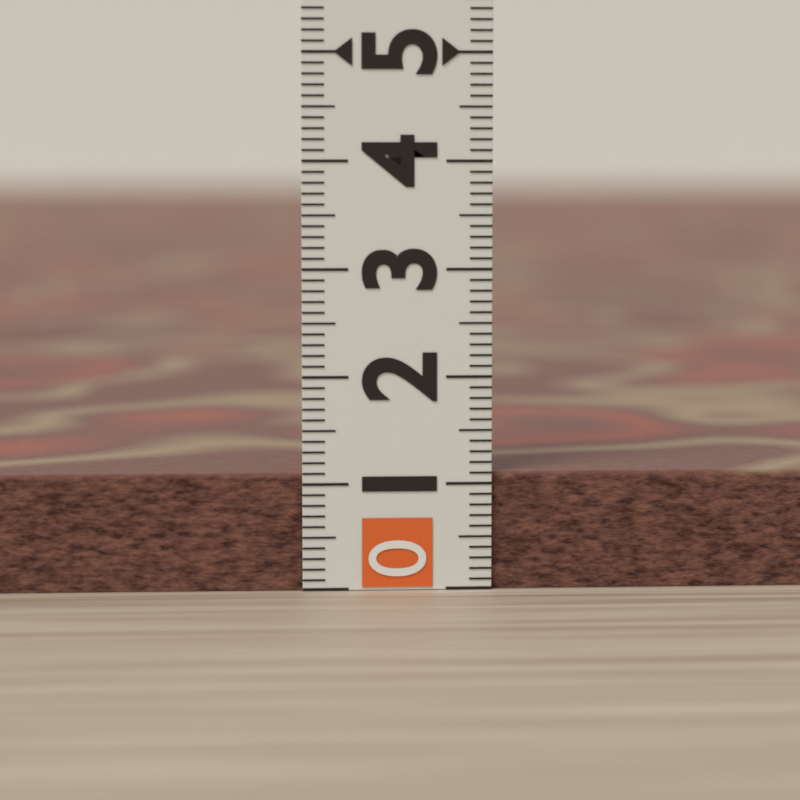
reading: 1.1 (no unit)
